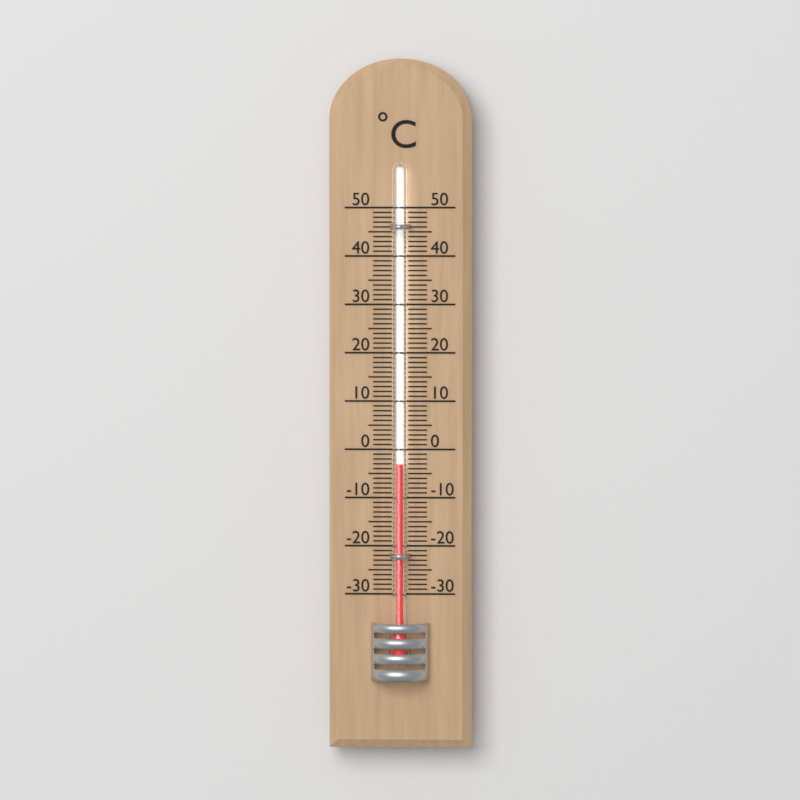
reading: -3 °C
